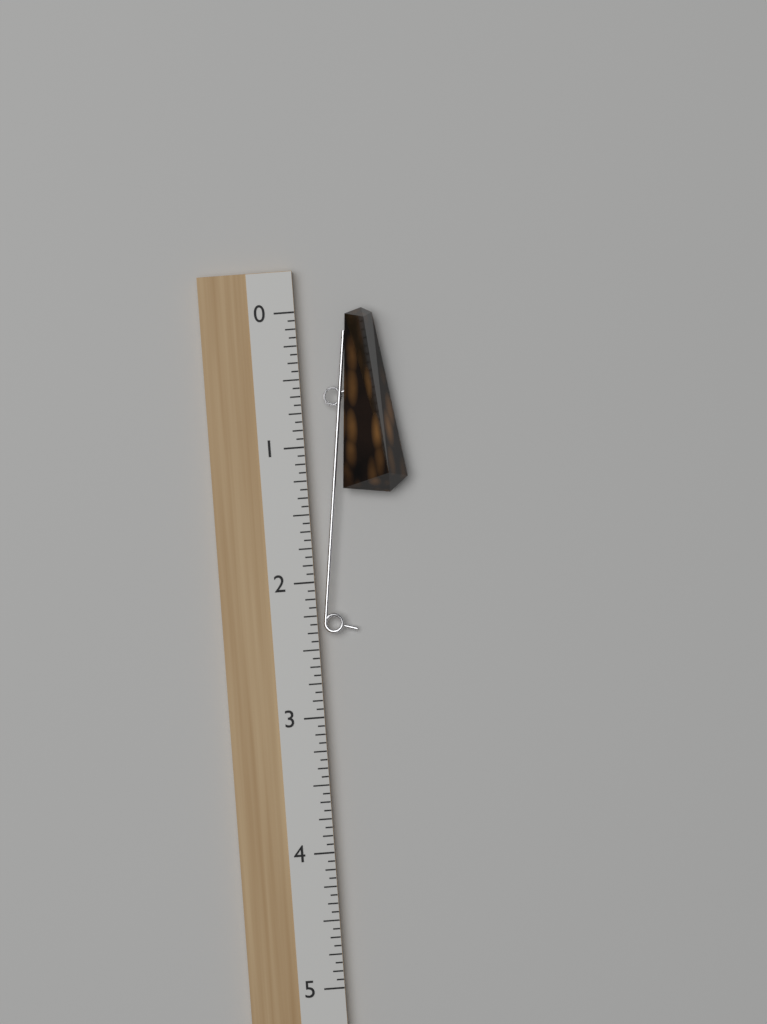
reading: 1.3750 (no unit)
